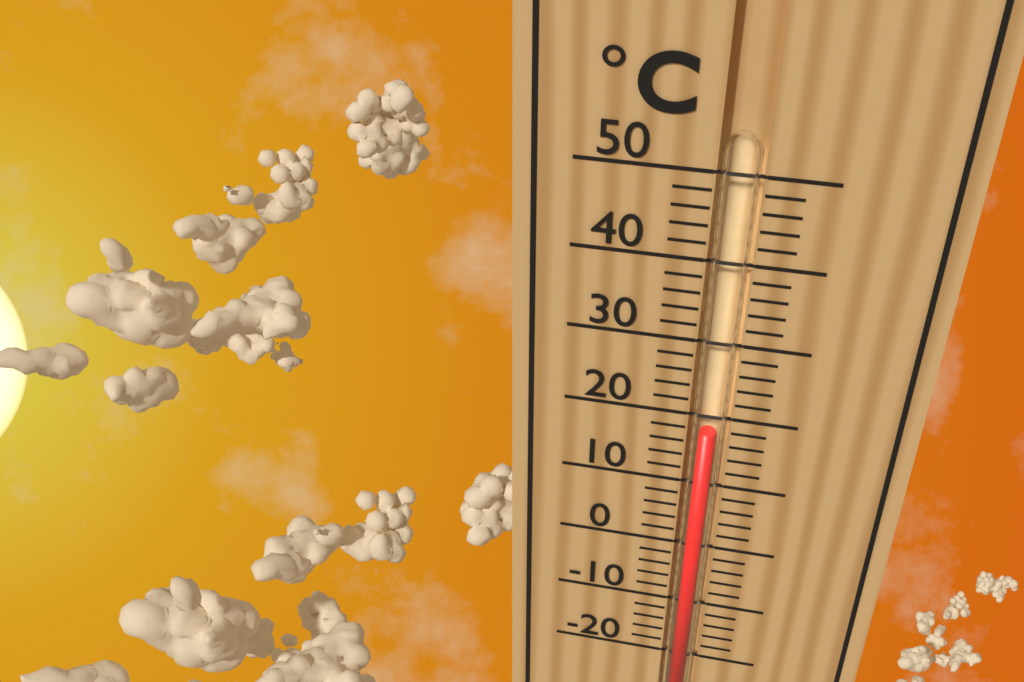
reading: 18 °C
